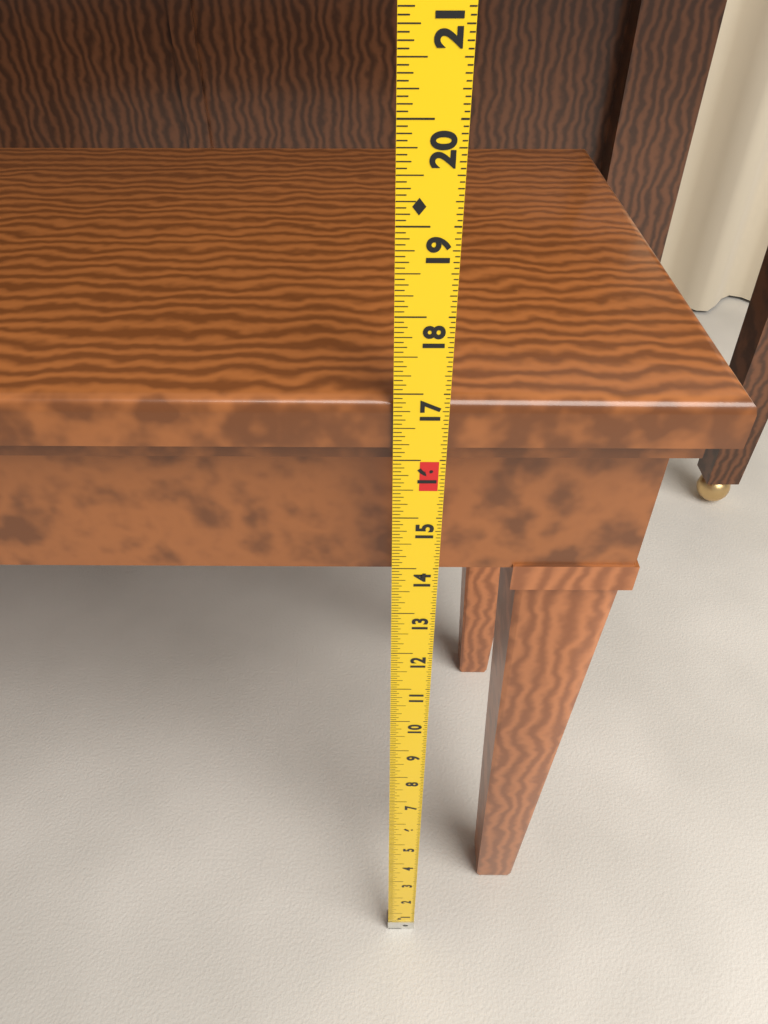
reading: 16.8750 in
